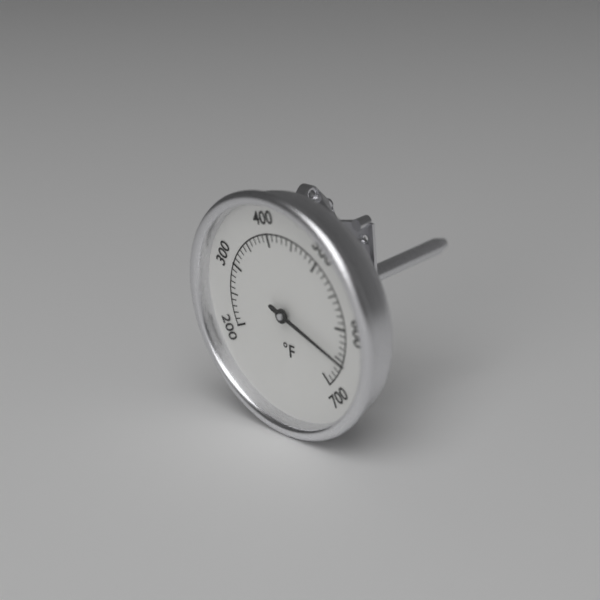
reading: 650 °F
